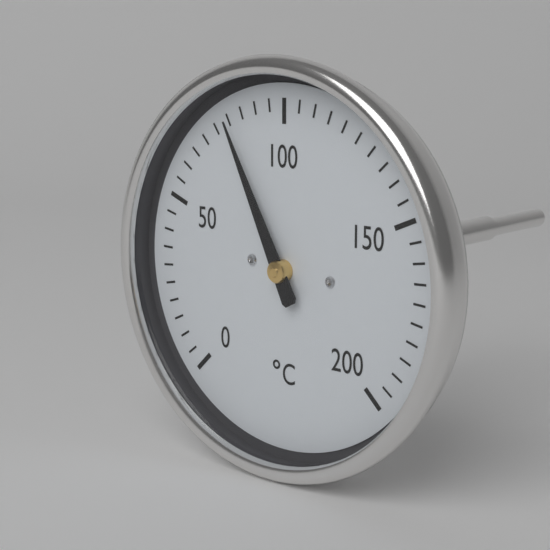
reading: 80 °C
